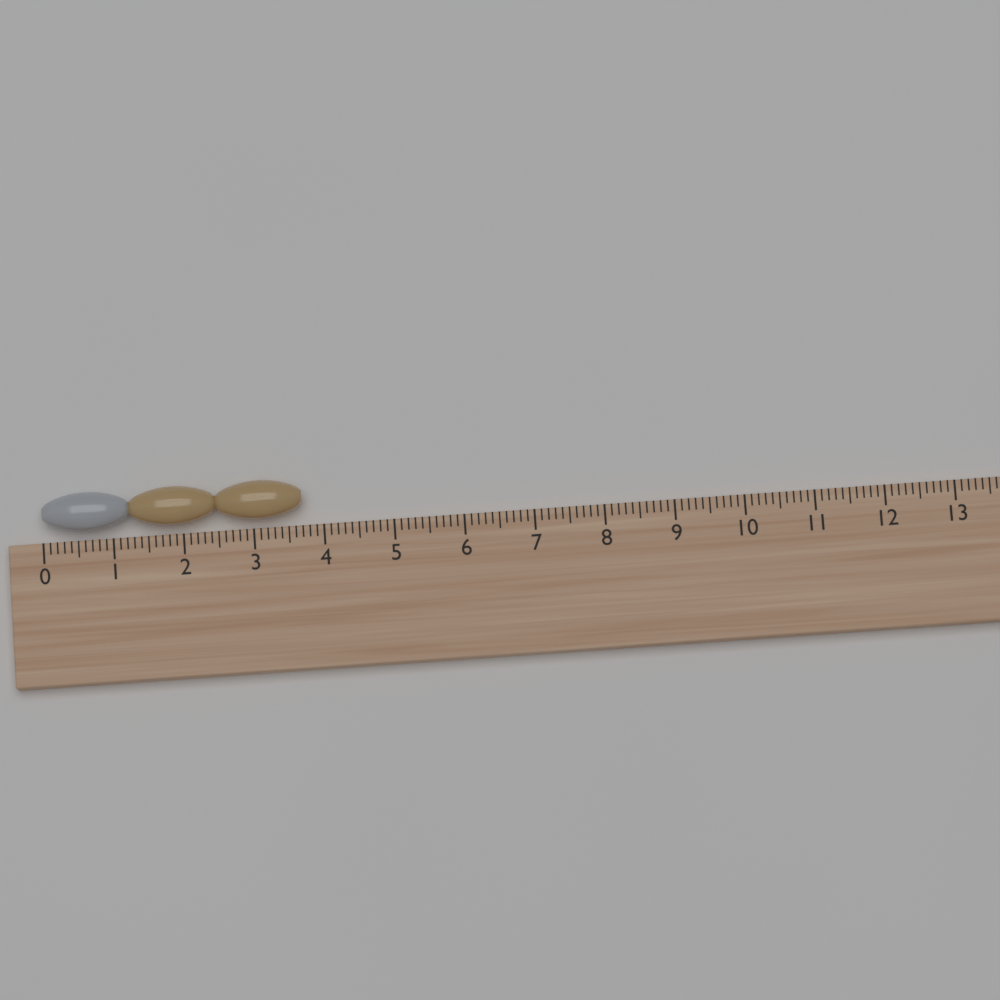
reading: 3.7 (no unit)
